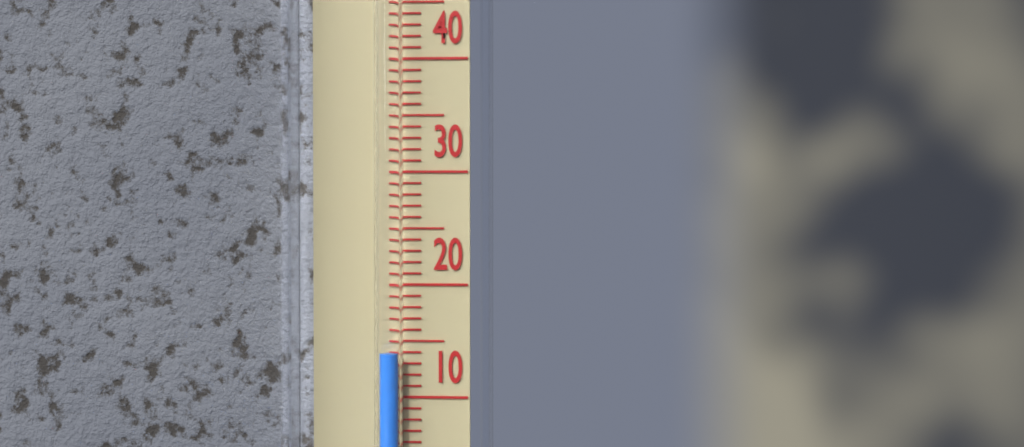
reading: 14 °C
